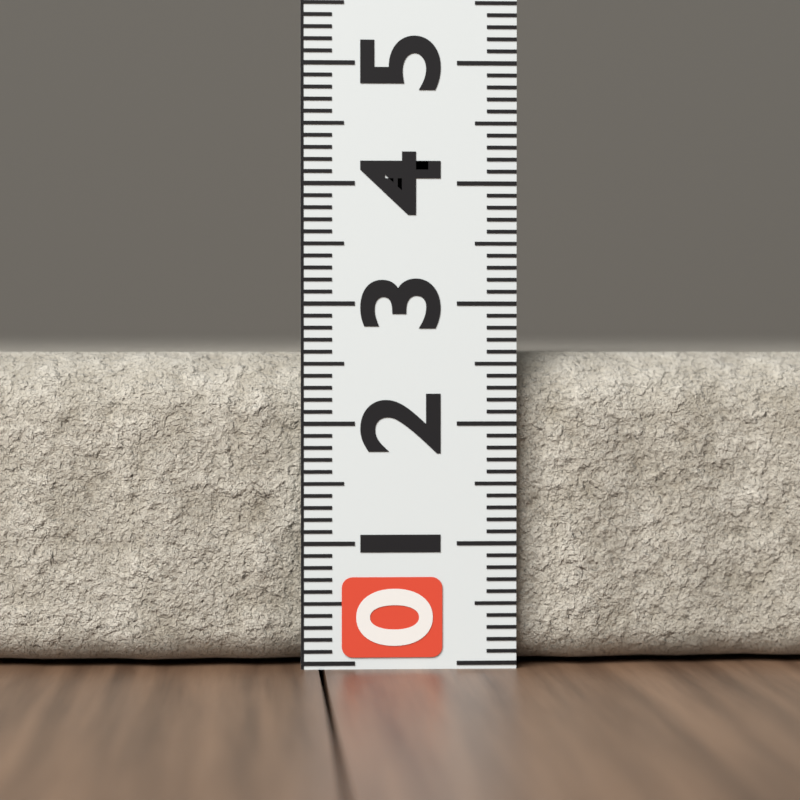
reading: 2.6 (no unit)
